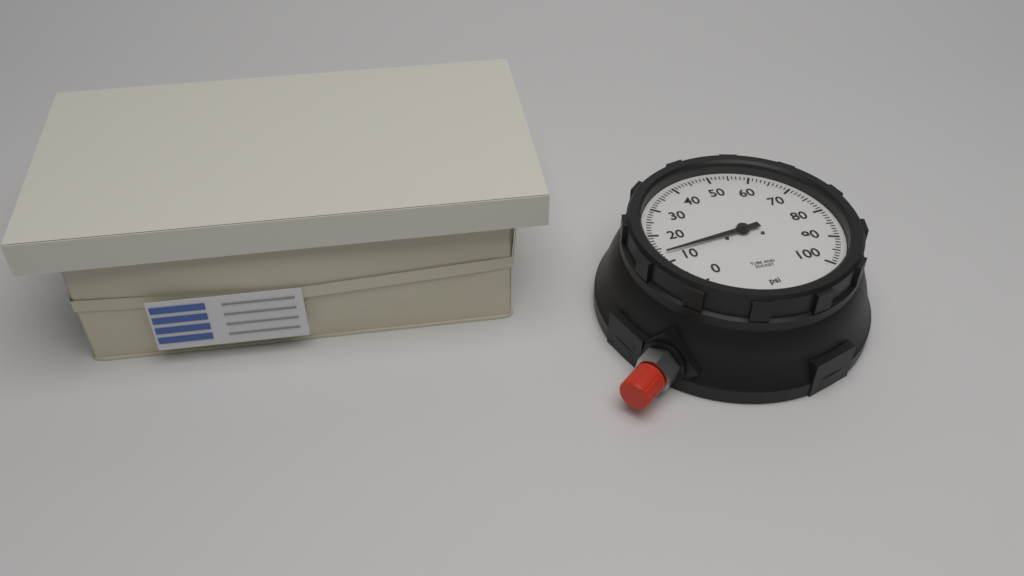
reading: 13 psi
